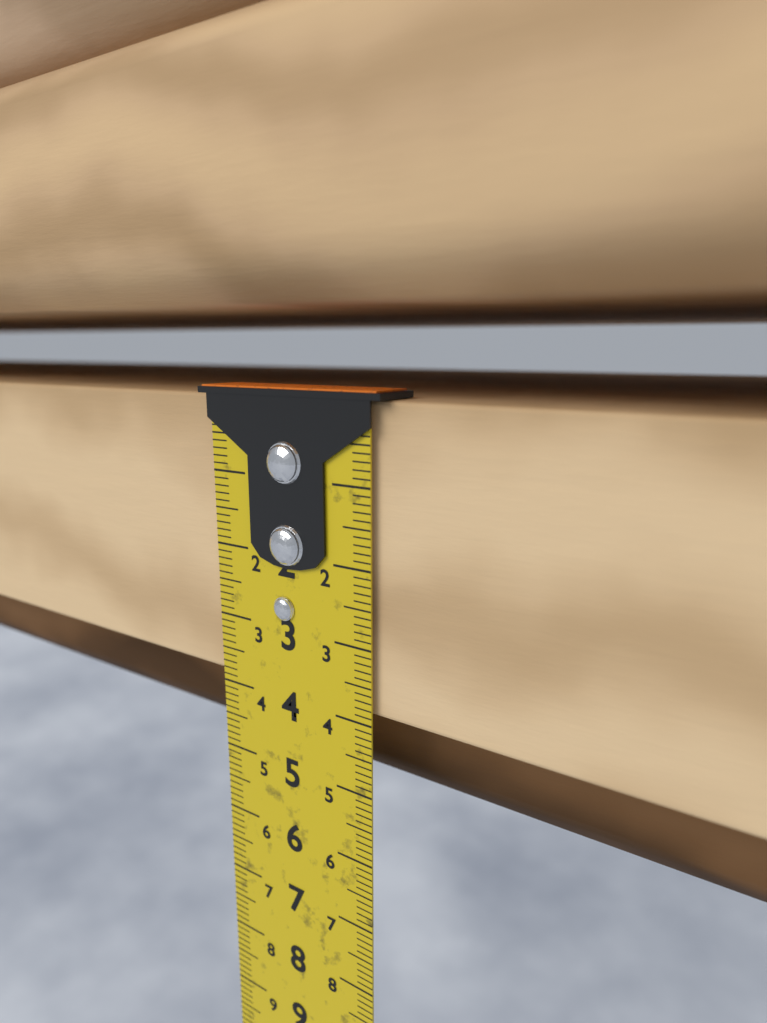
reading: 3.9 cm
